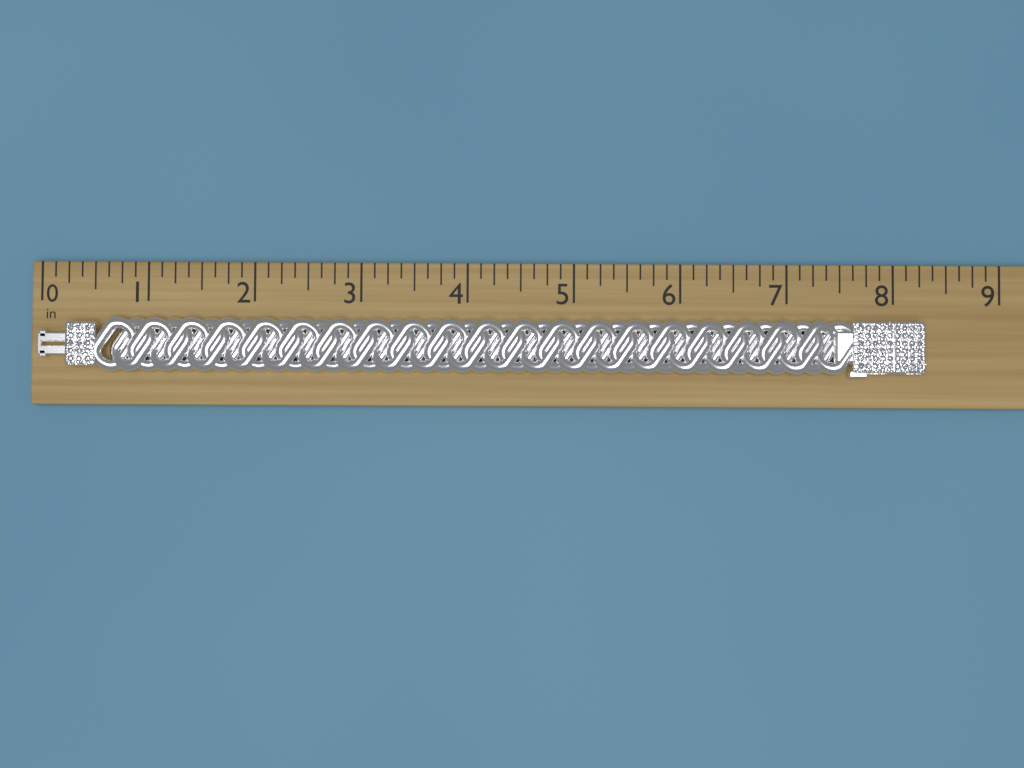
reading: 8.250 in
